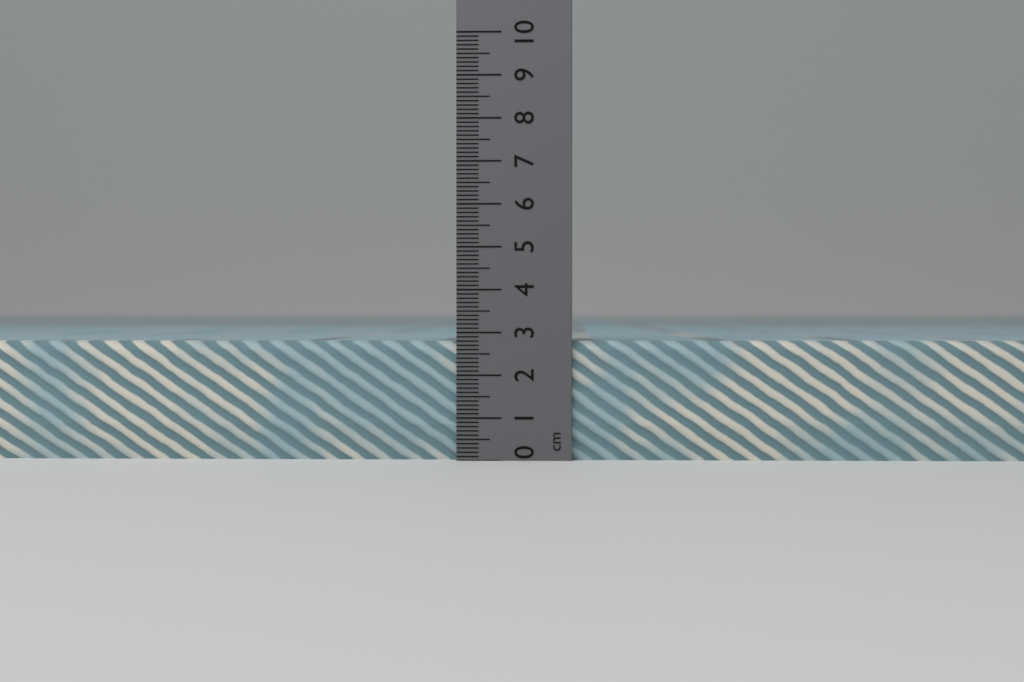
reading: 2.8 cm
